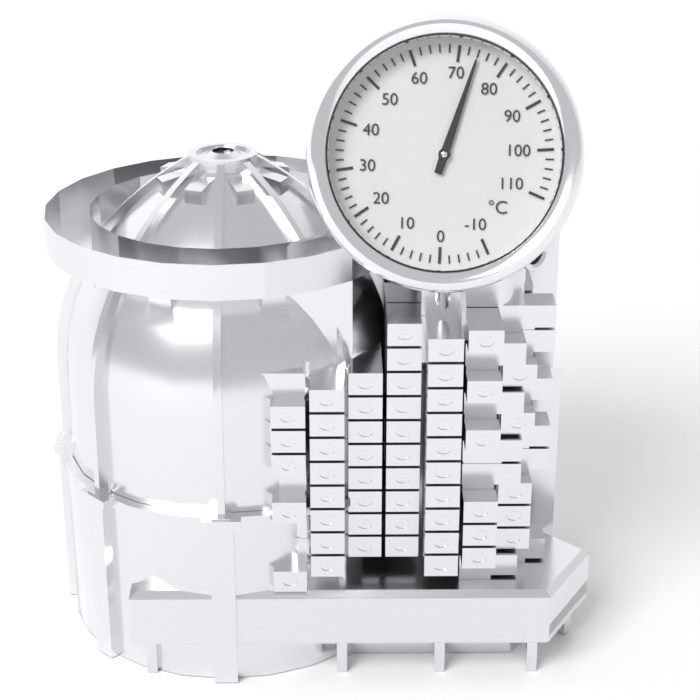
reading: 74 °C
